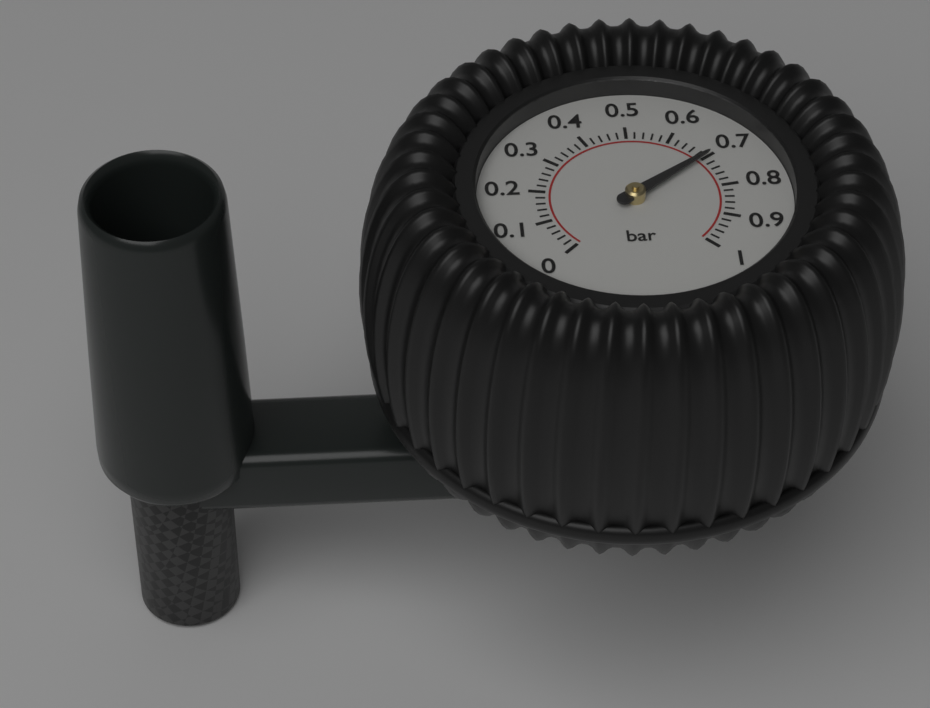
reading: 0.70 bar
